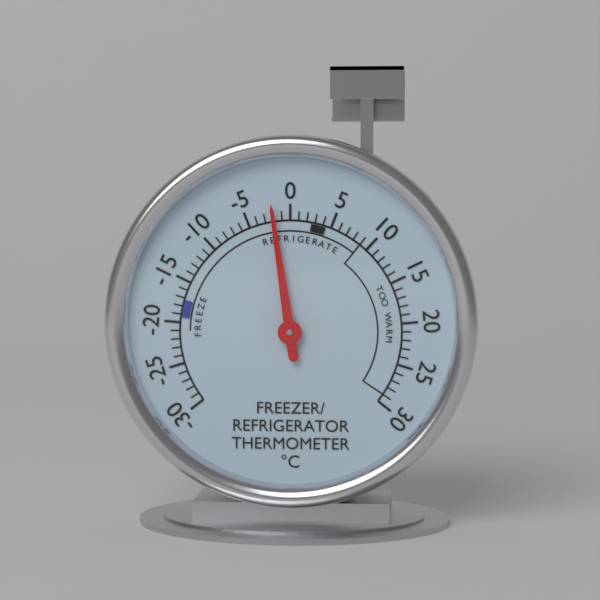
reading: -2 °C
